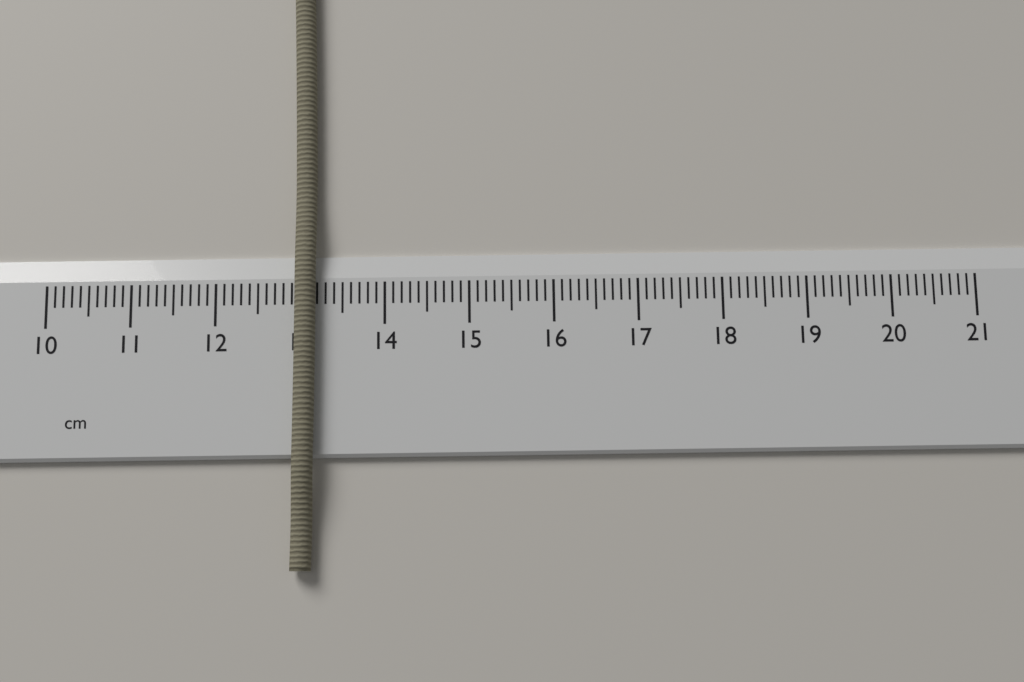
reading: 13.2 cm
